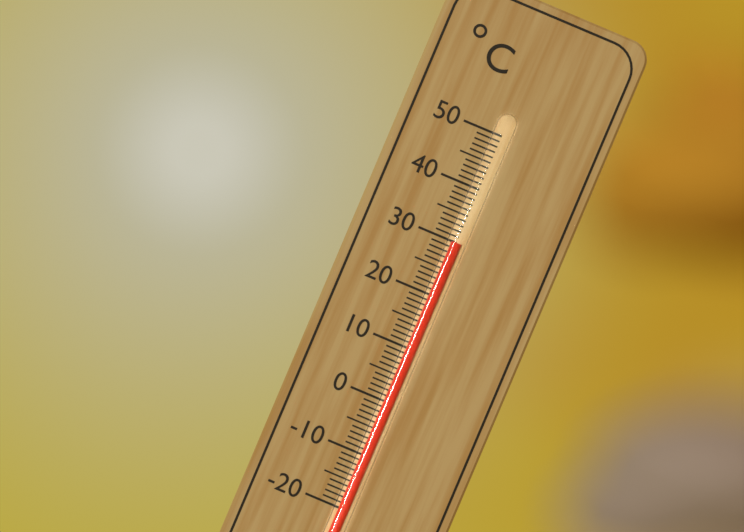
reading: 30 °C
